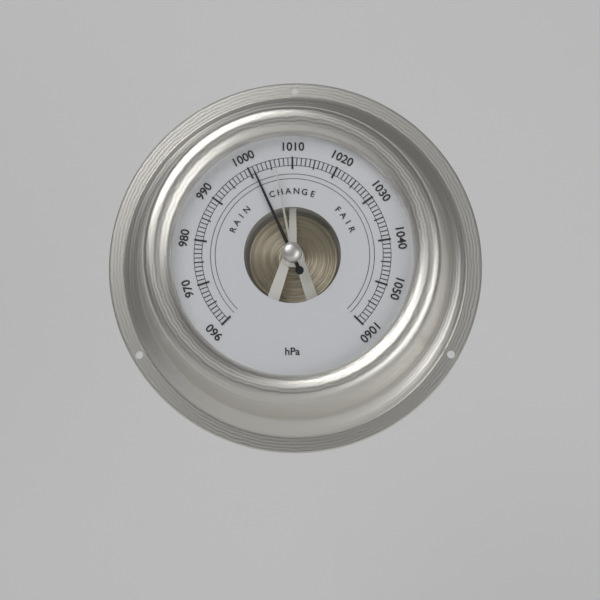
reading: 1001 hPa
